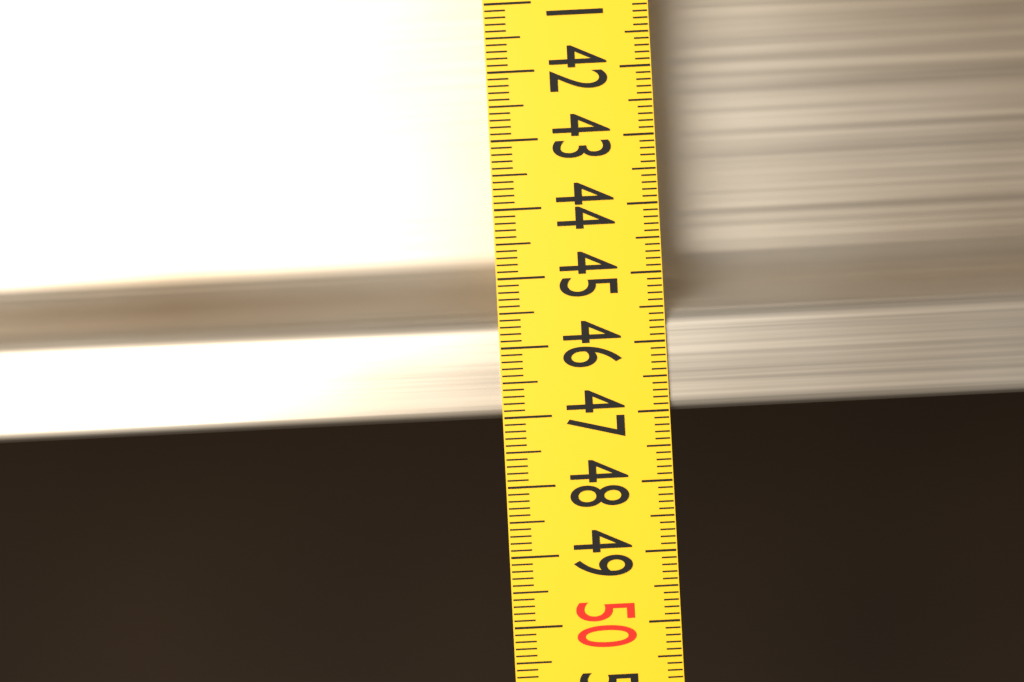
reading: 47.0 (no unit)
